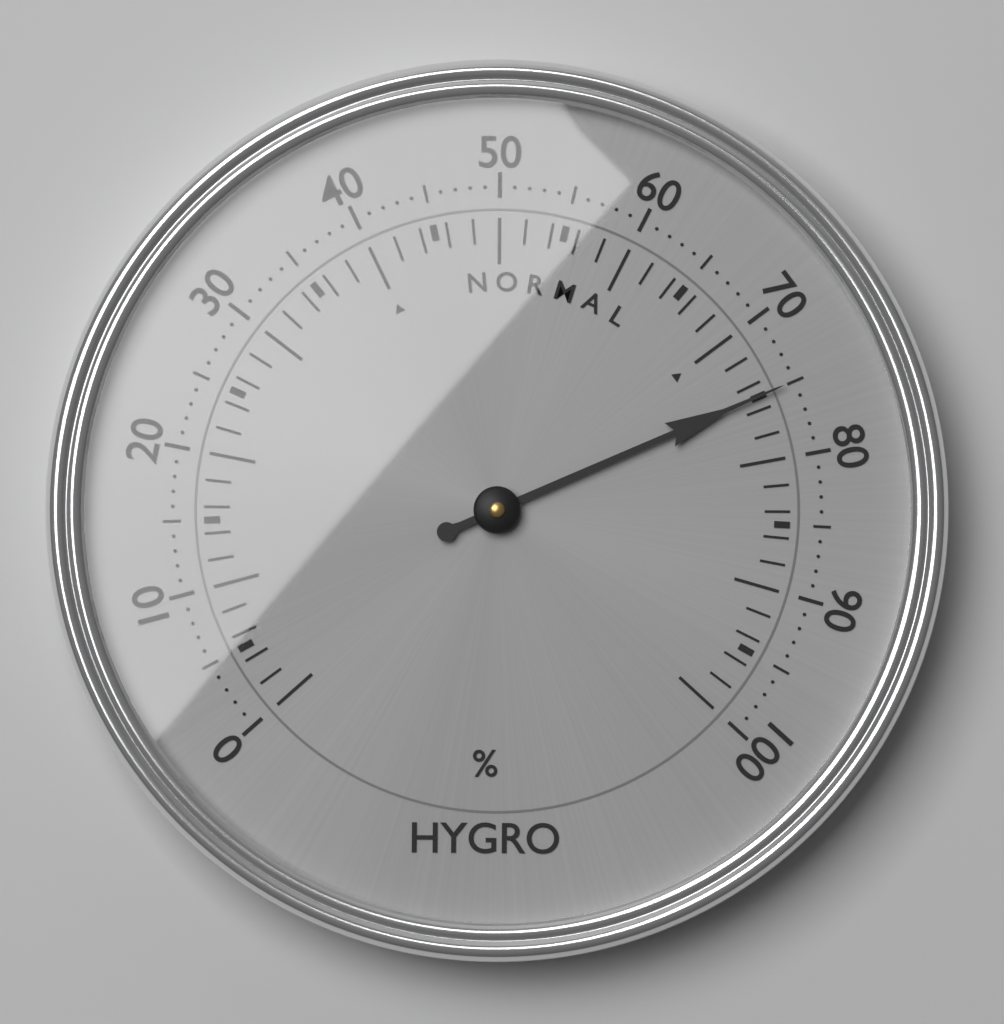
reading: 75 %
